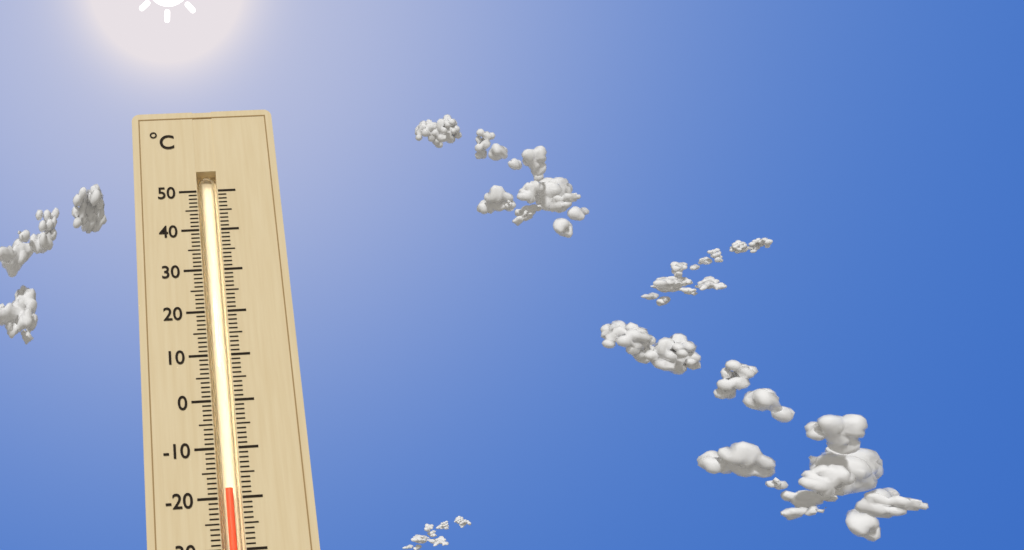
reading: -18 °C
